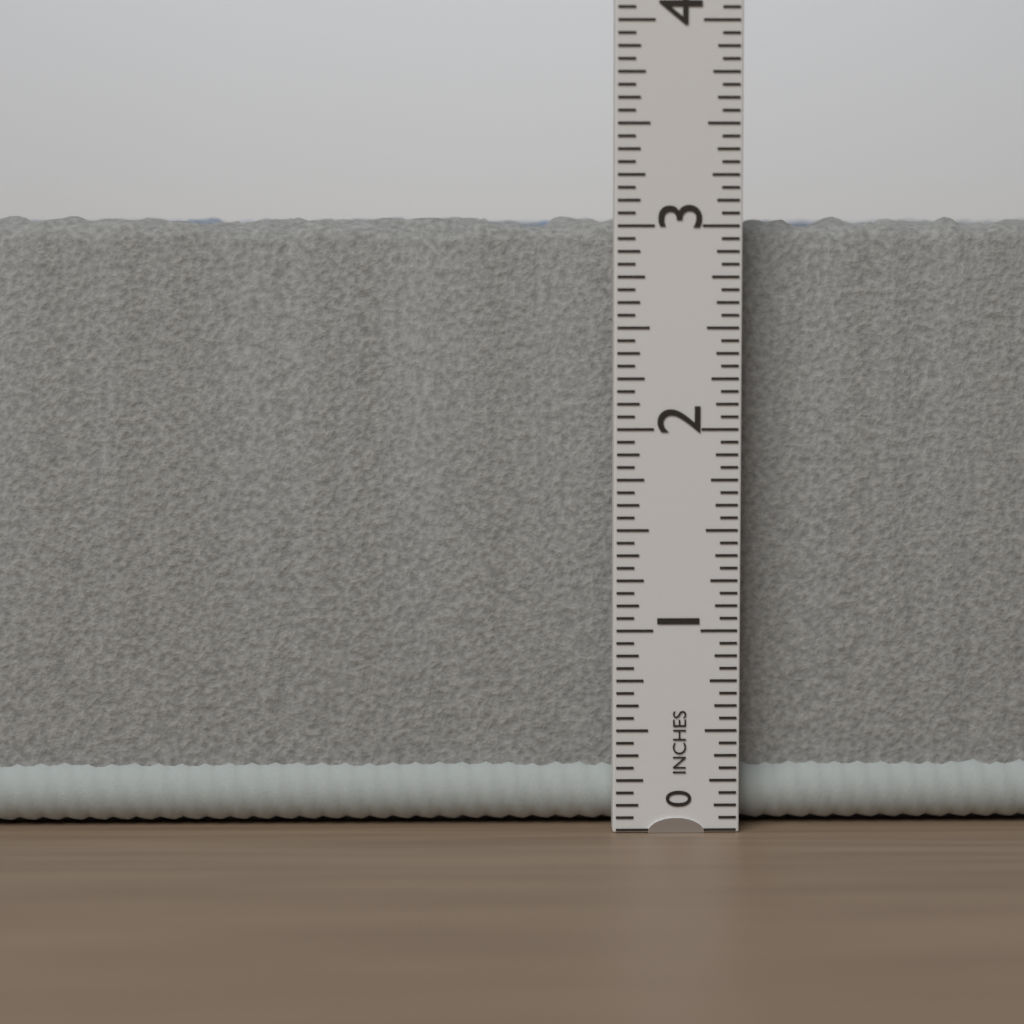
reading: 3.0625 in
